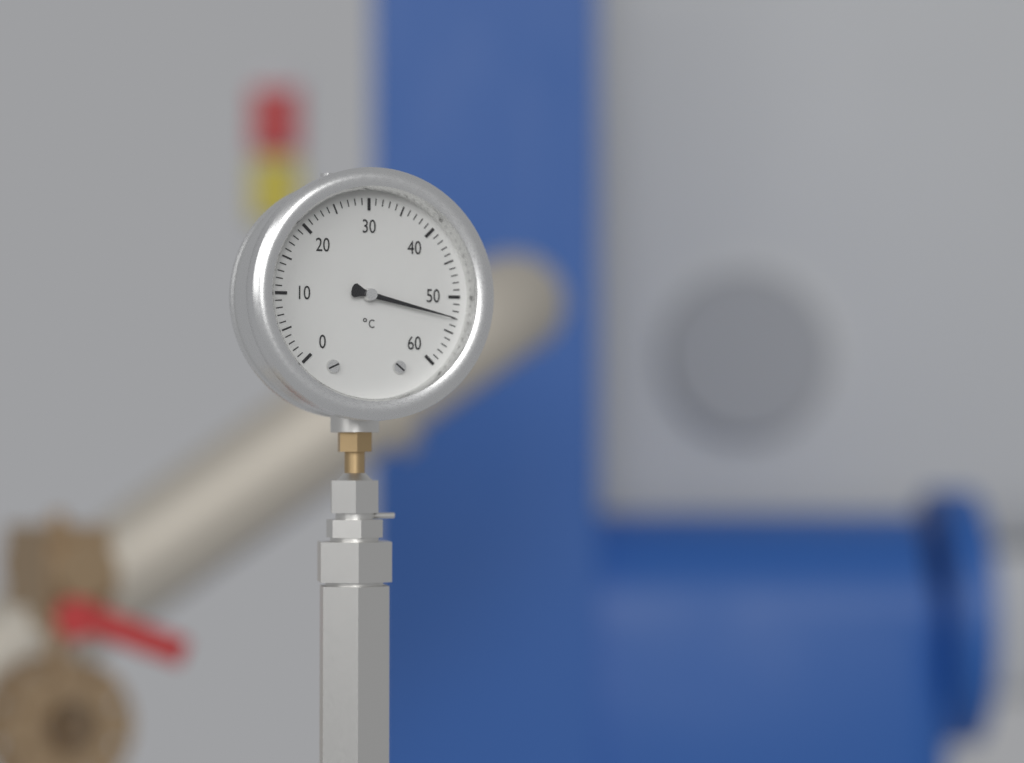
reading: 53 °C
